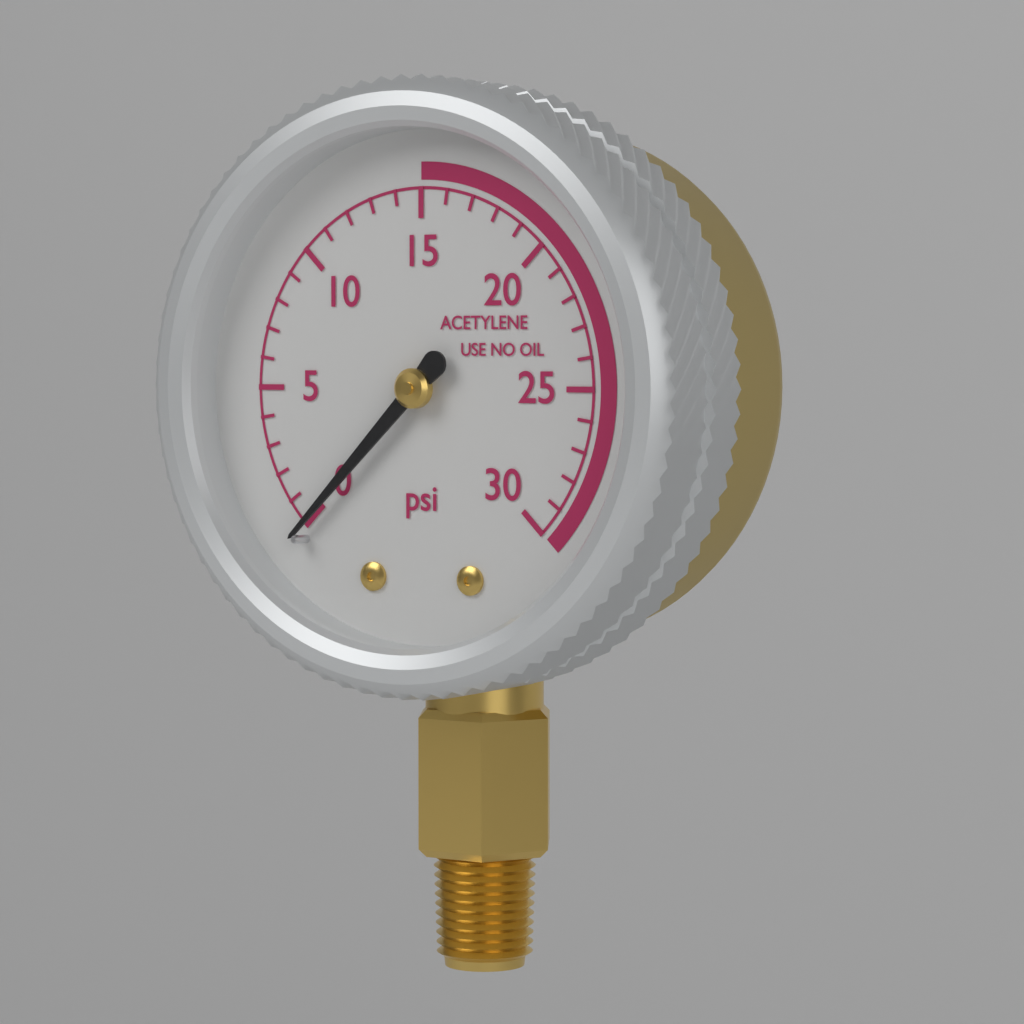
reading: 0 psi
